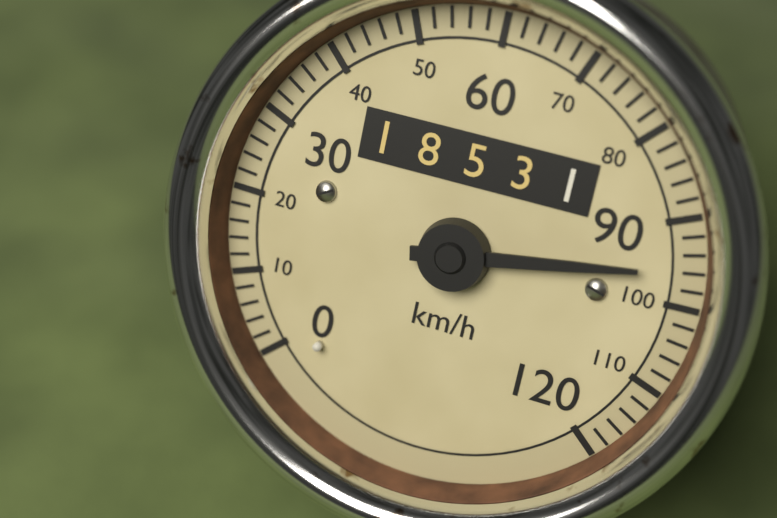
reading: 96 km/h
